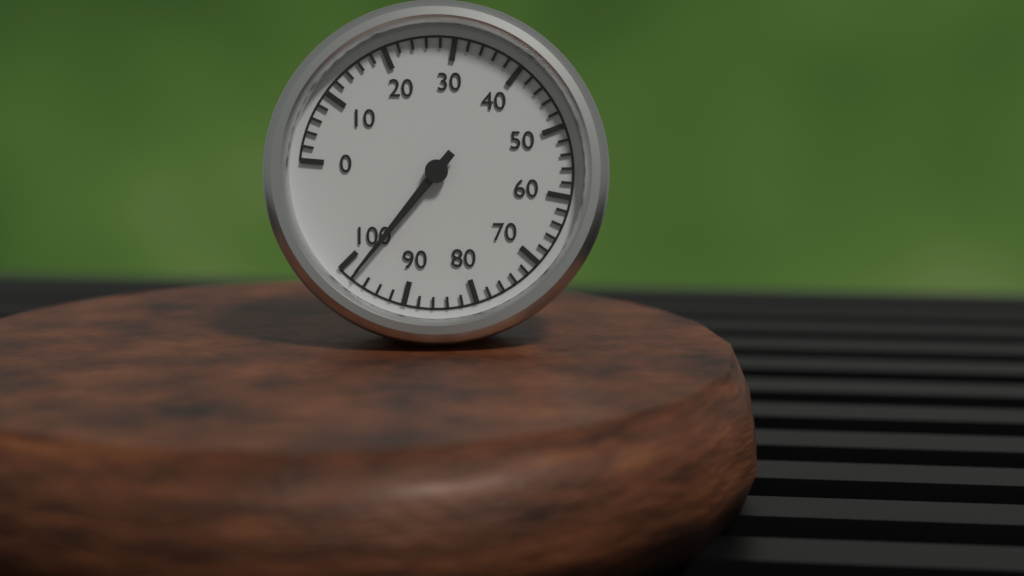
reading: 98 (no unit)
